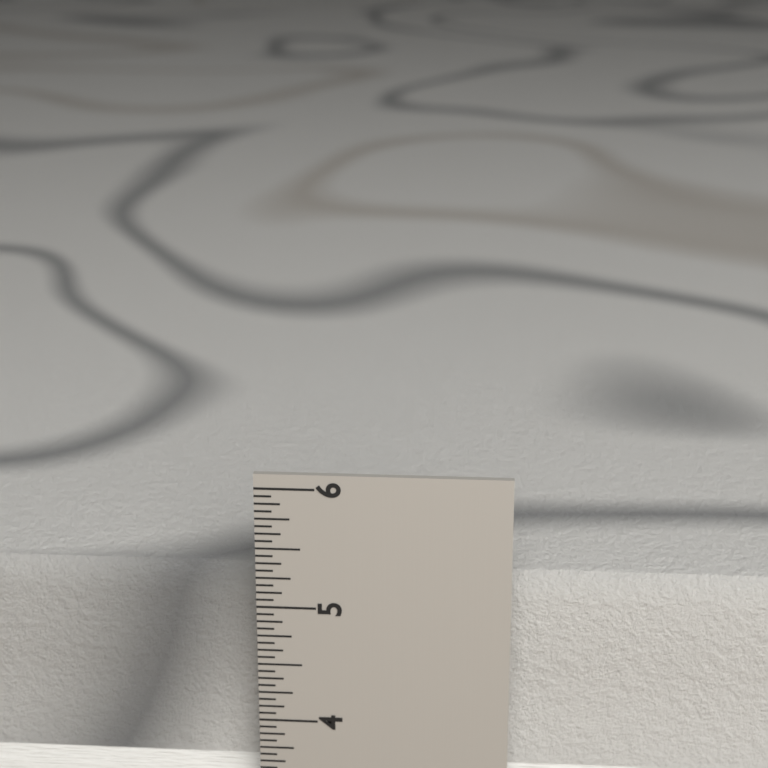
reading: 5.1875 in
